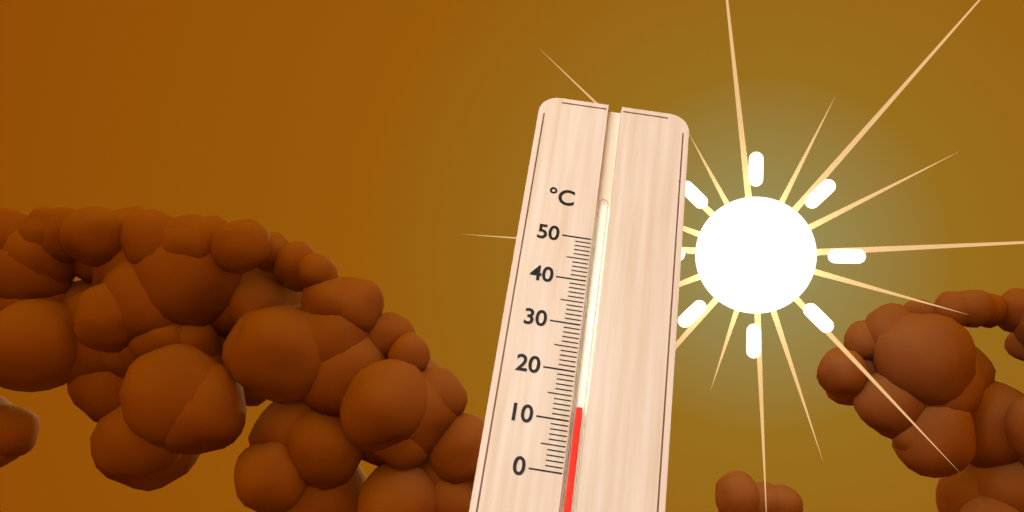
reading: 13 °C
